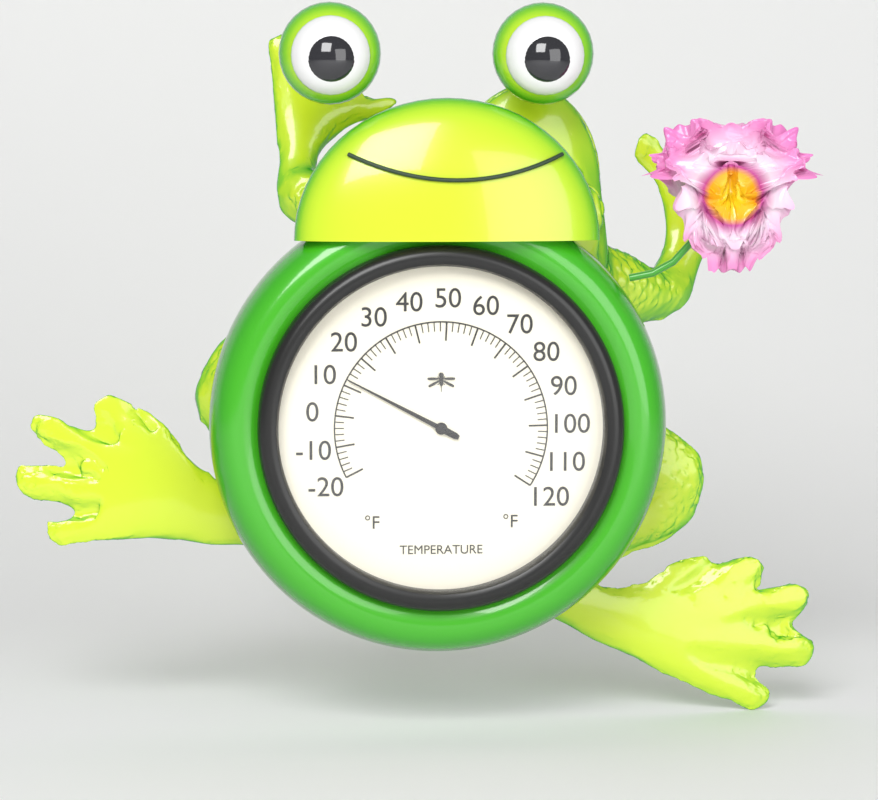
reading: 12 °F
